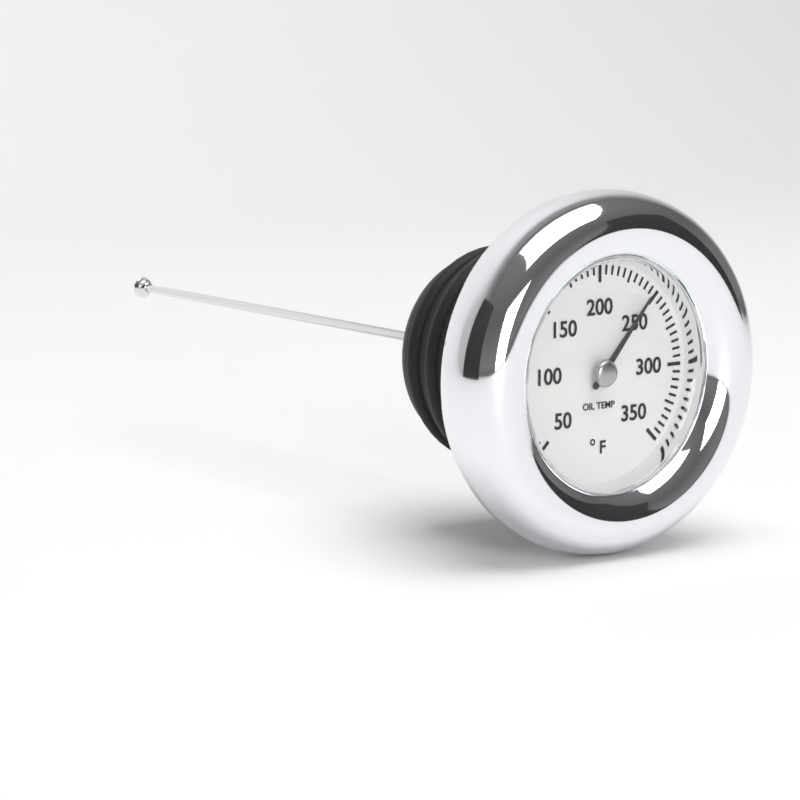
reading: 245 °F
